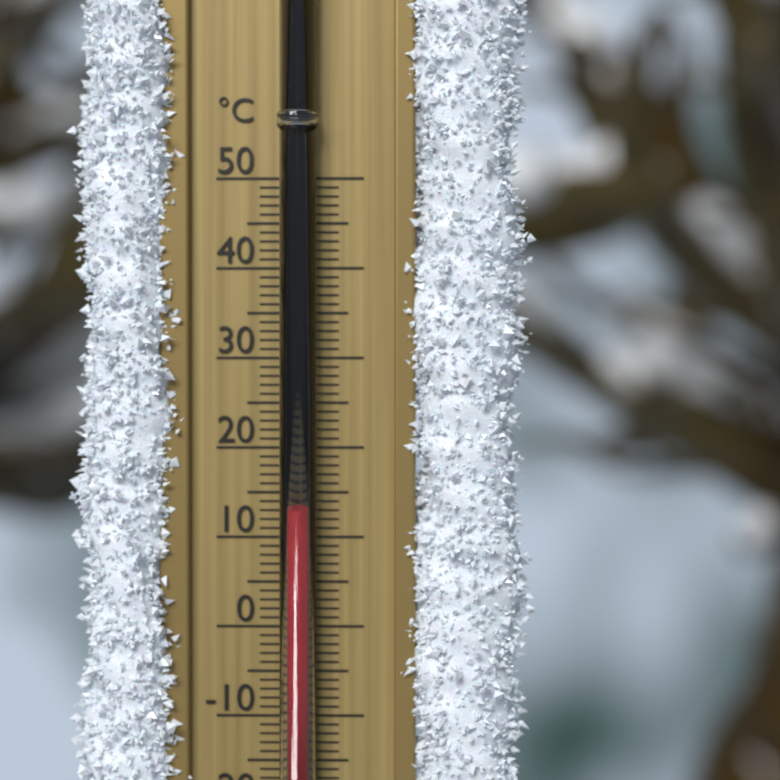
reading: 13 °C
